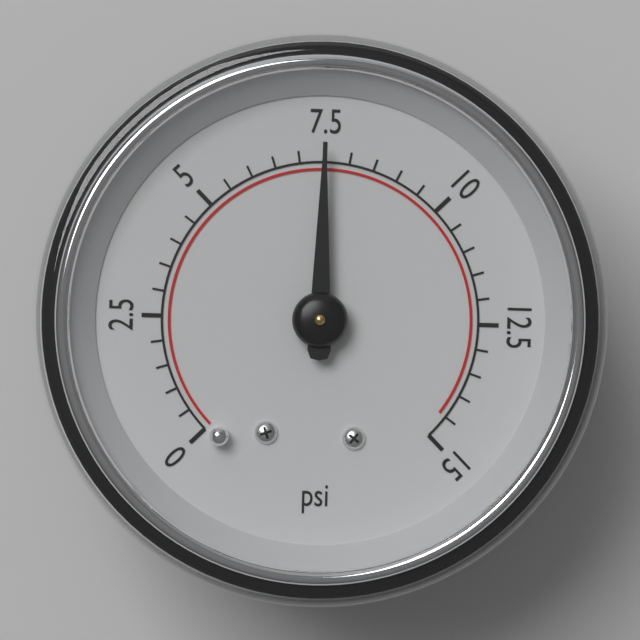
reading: 7.5 psi
